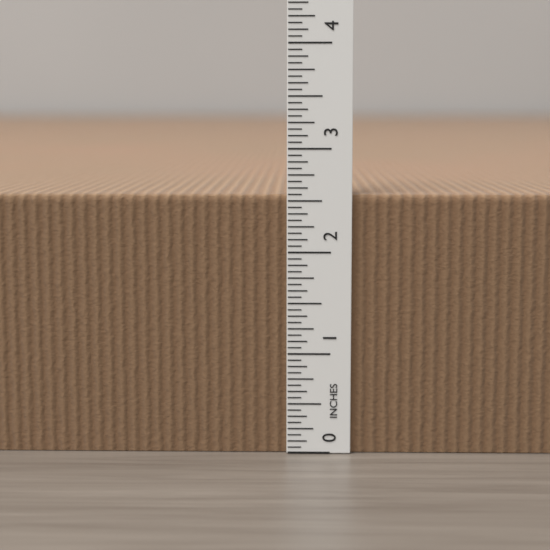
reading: 2.5625 in
